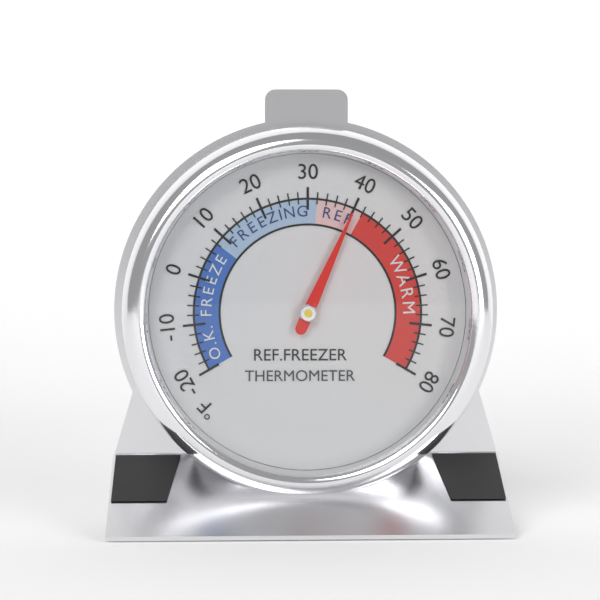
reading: 40 °F
